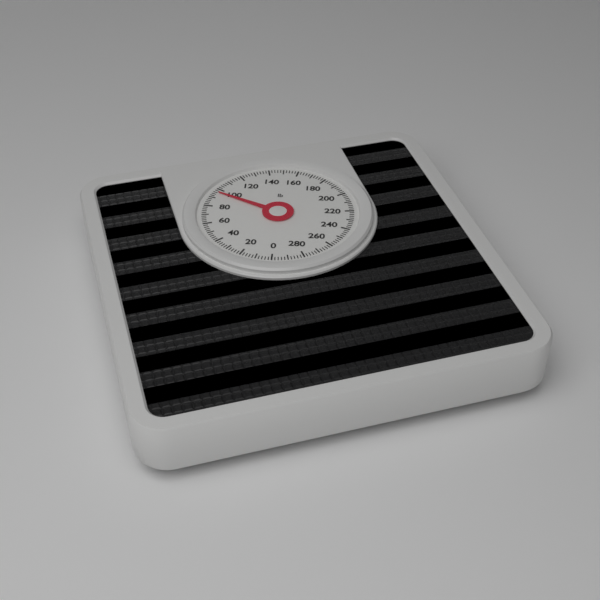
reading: 96 lb
